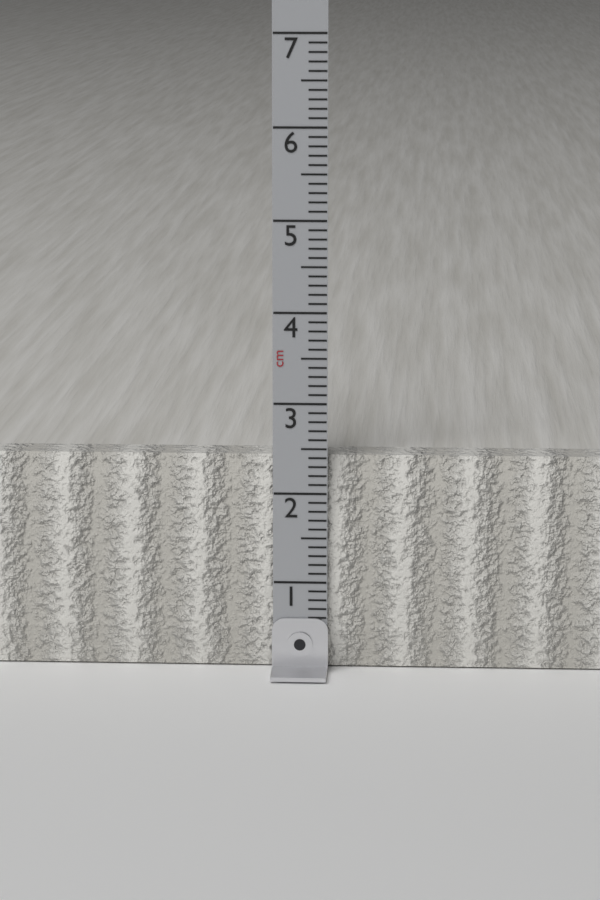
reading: 2.4 cm
